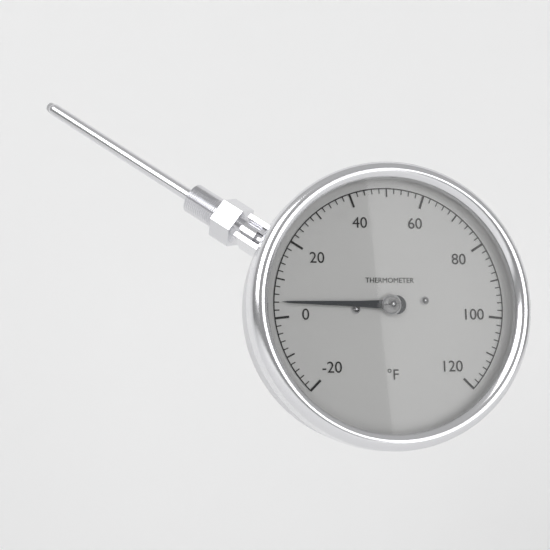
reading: 4 °F
